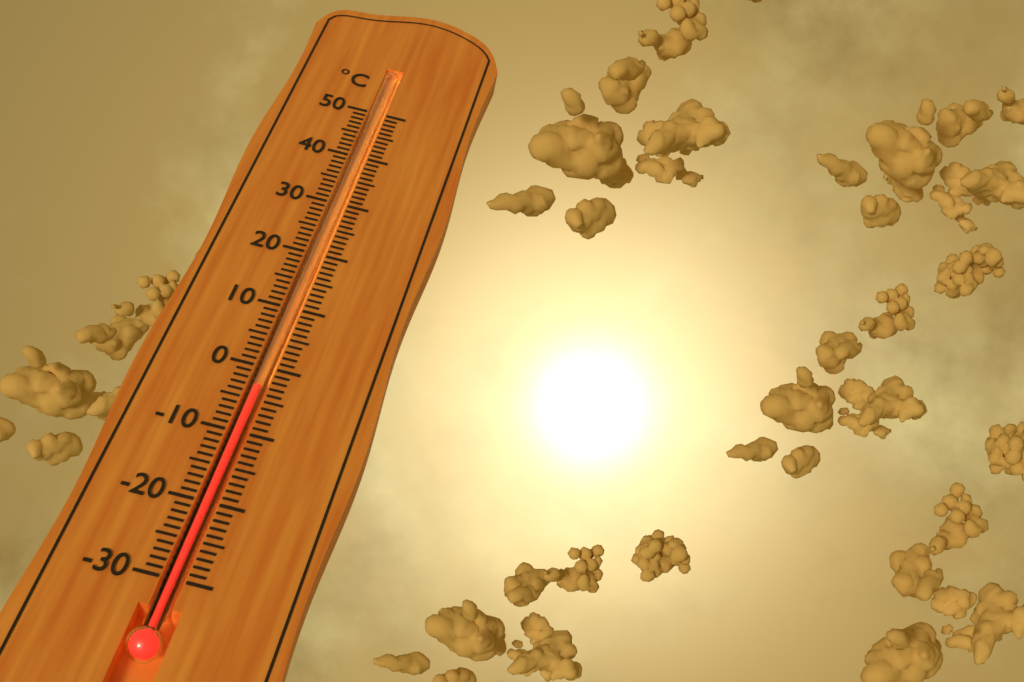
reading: -3 °C
